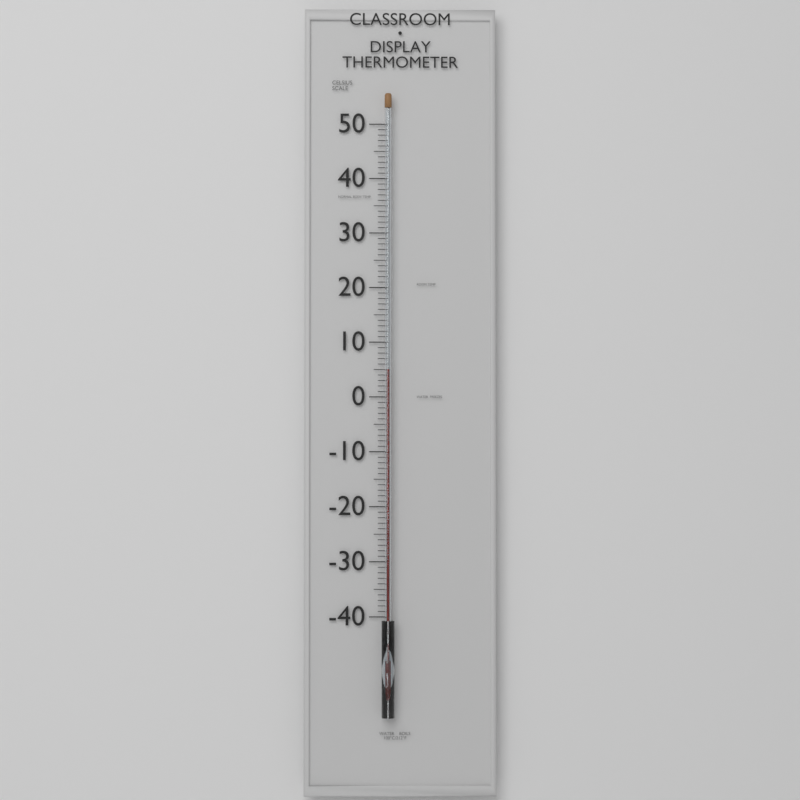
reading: 5 °C
